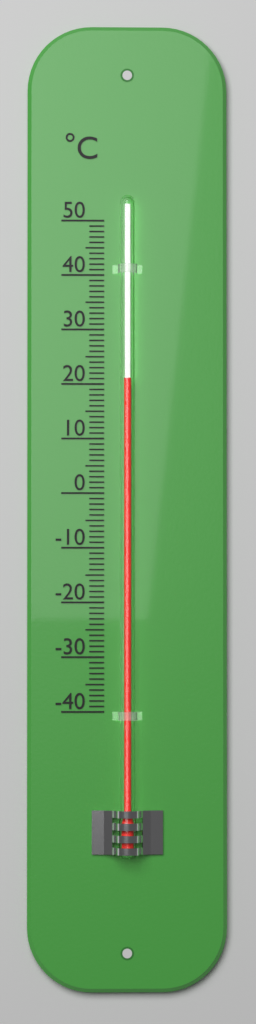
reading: 21 °C
